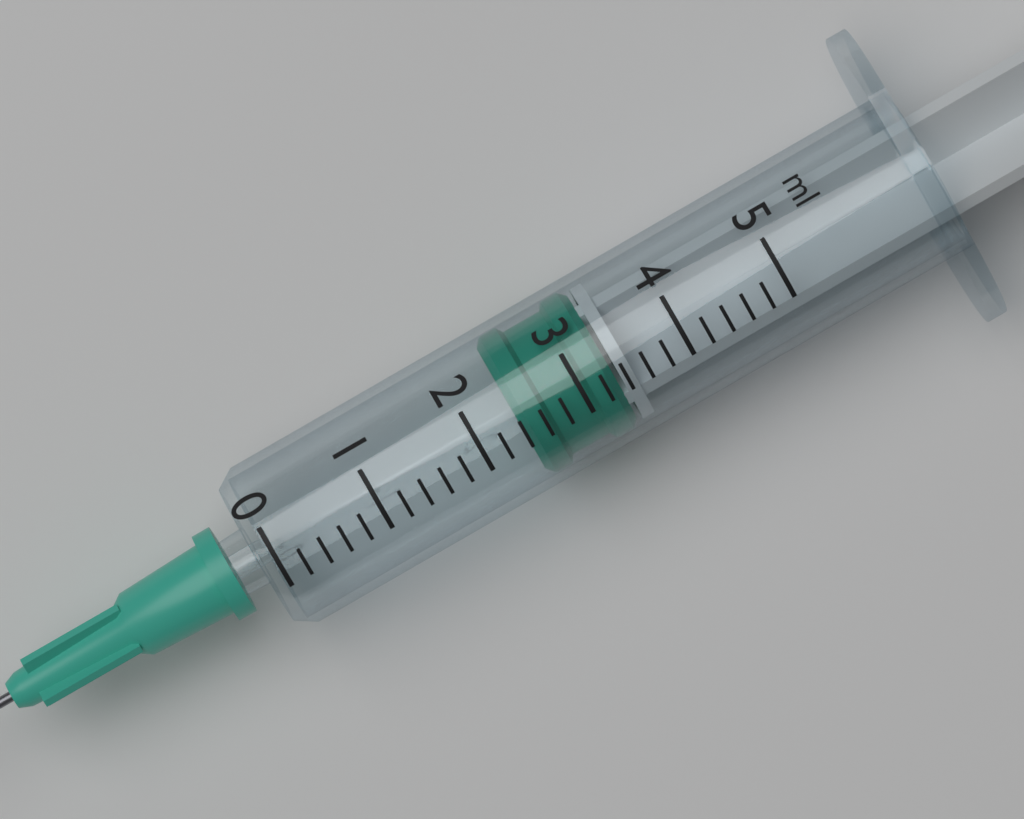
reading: 2.4 ml
